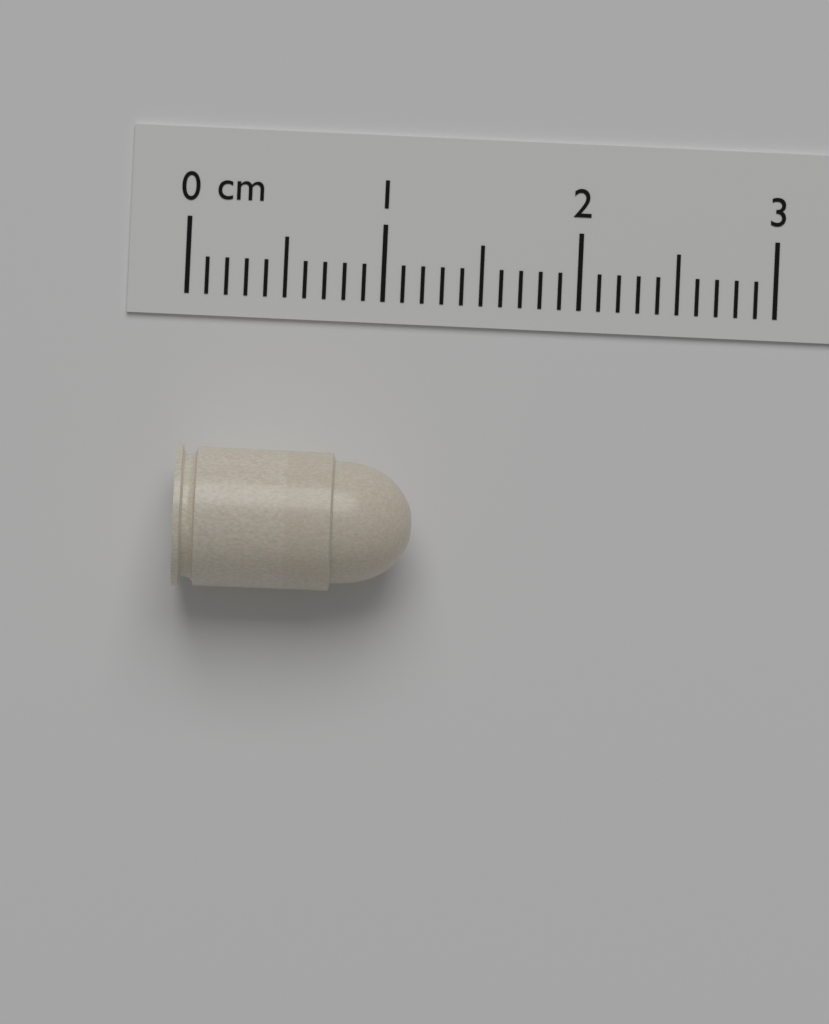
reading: 1.2 cm
